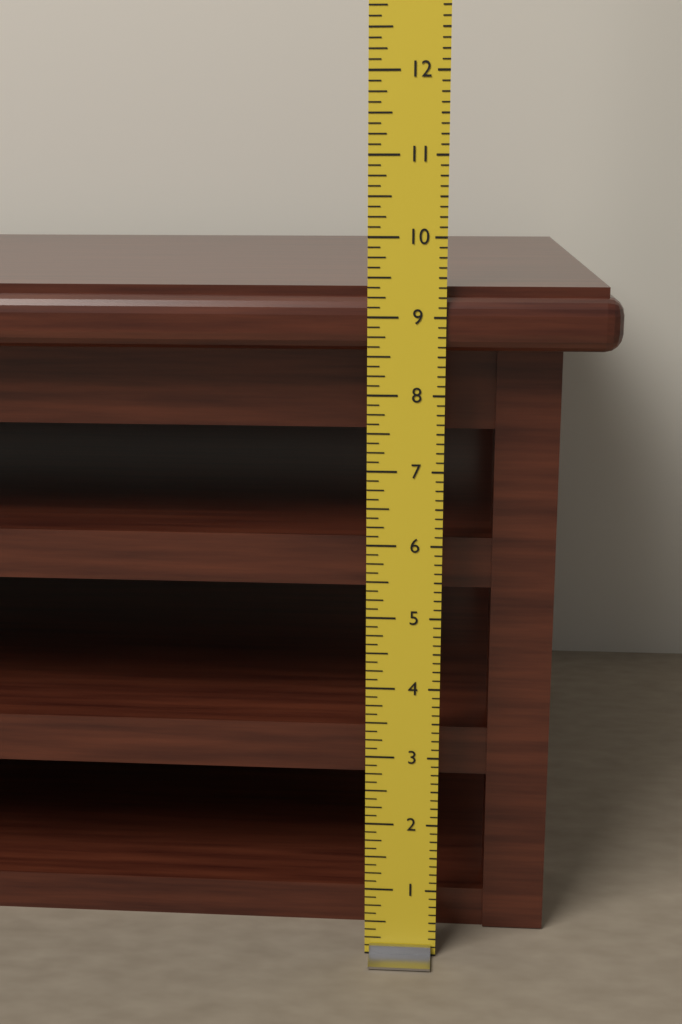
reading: 9.375 in
